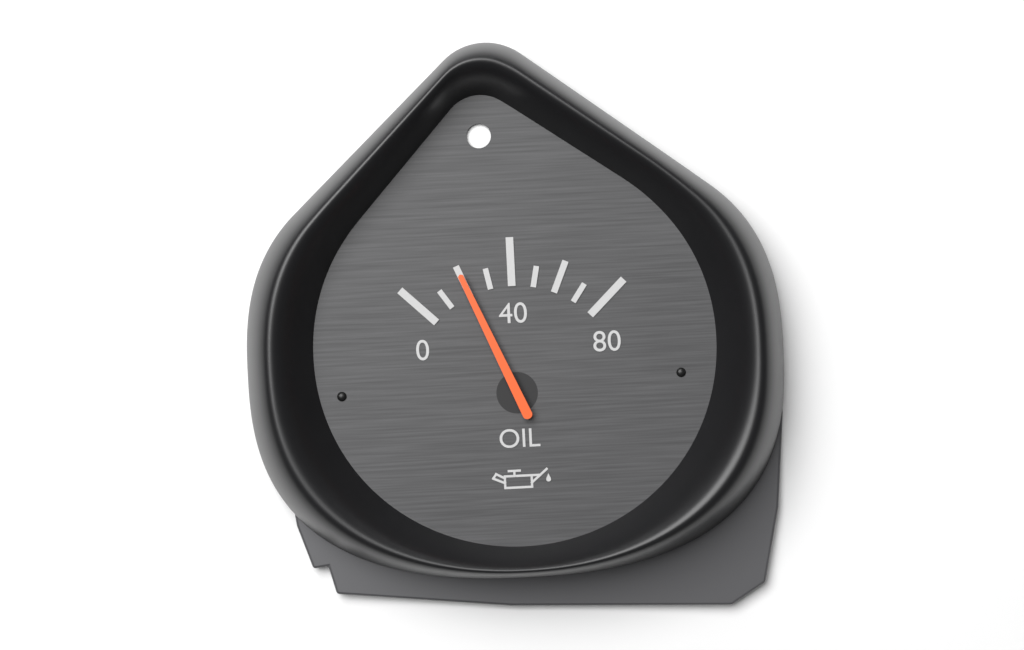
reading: 20 (no unit)
